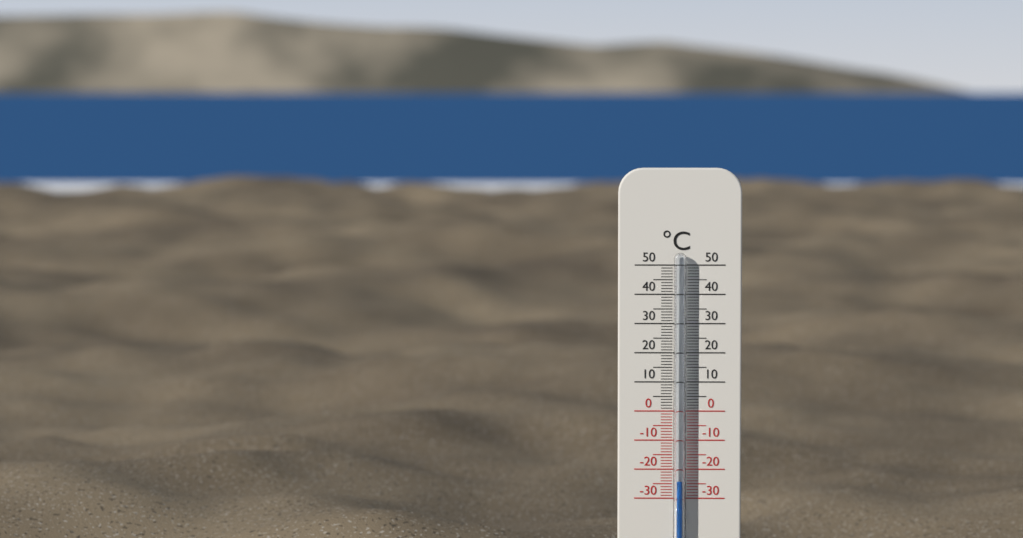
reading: -24 °C
